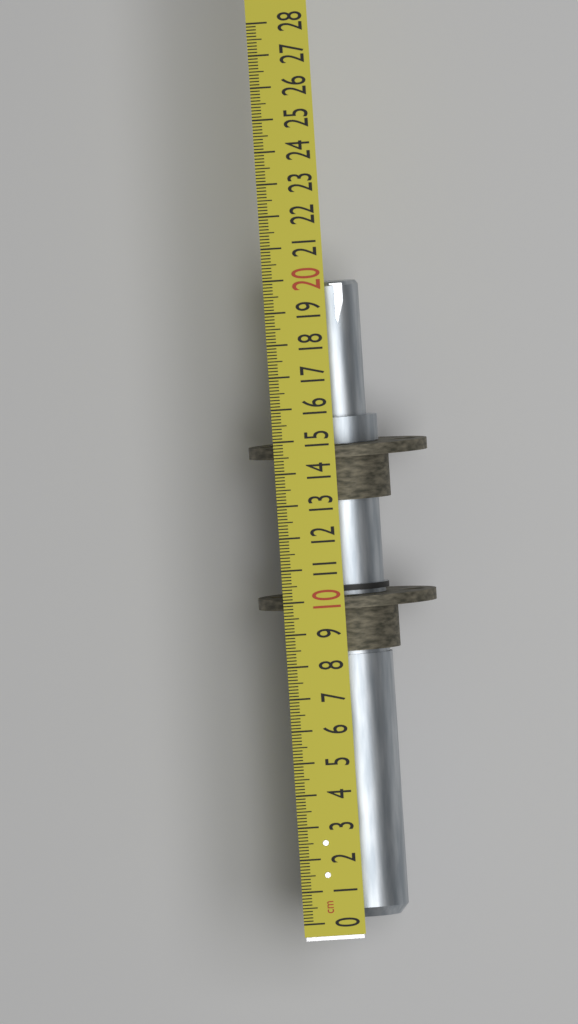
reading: 19.8 cm
